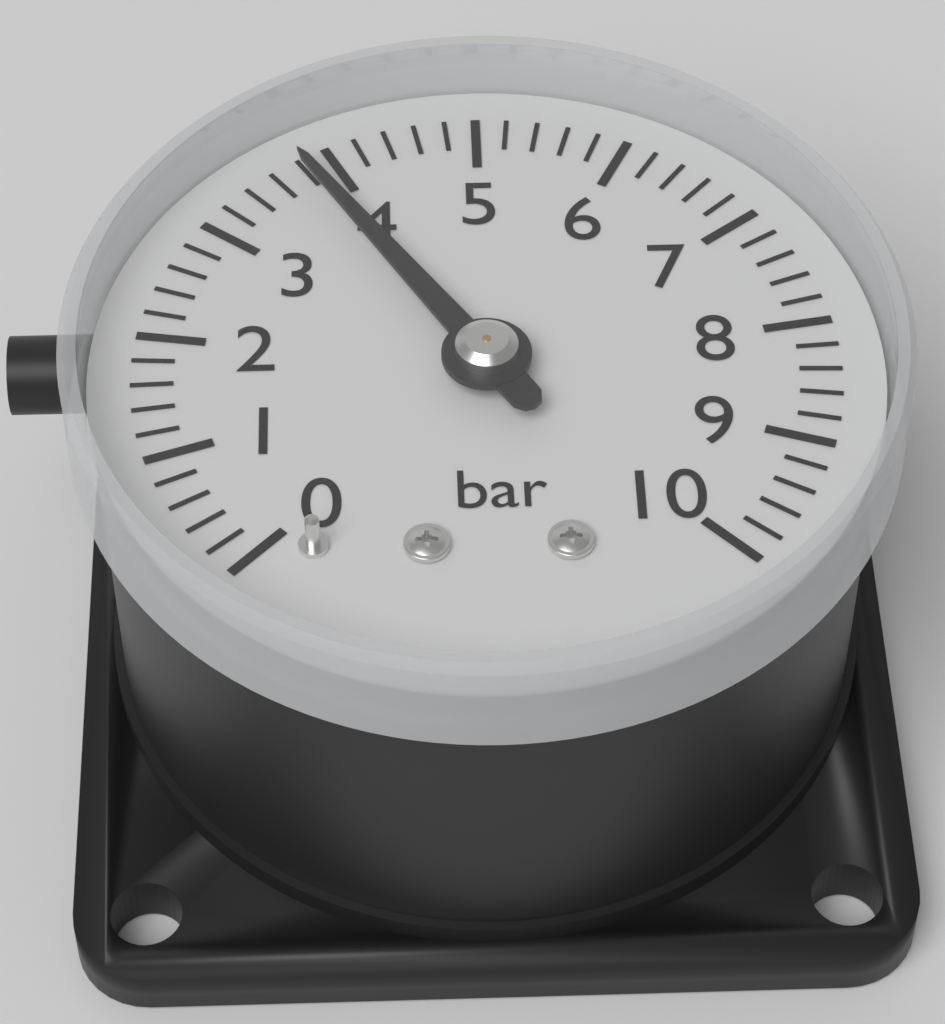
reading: 3.8 bar
